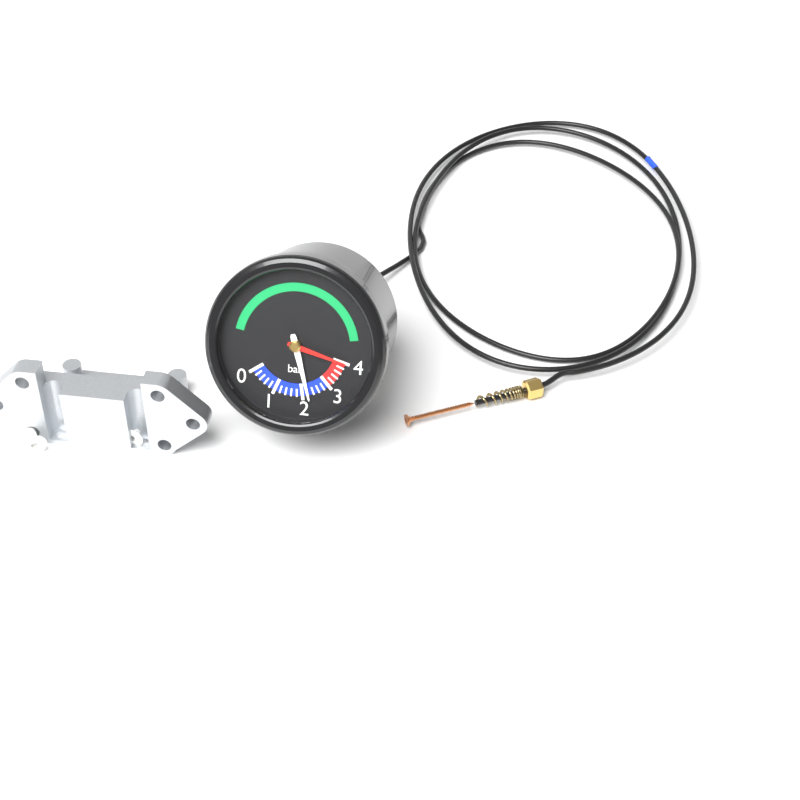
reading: 2.2 bar
